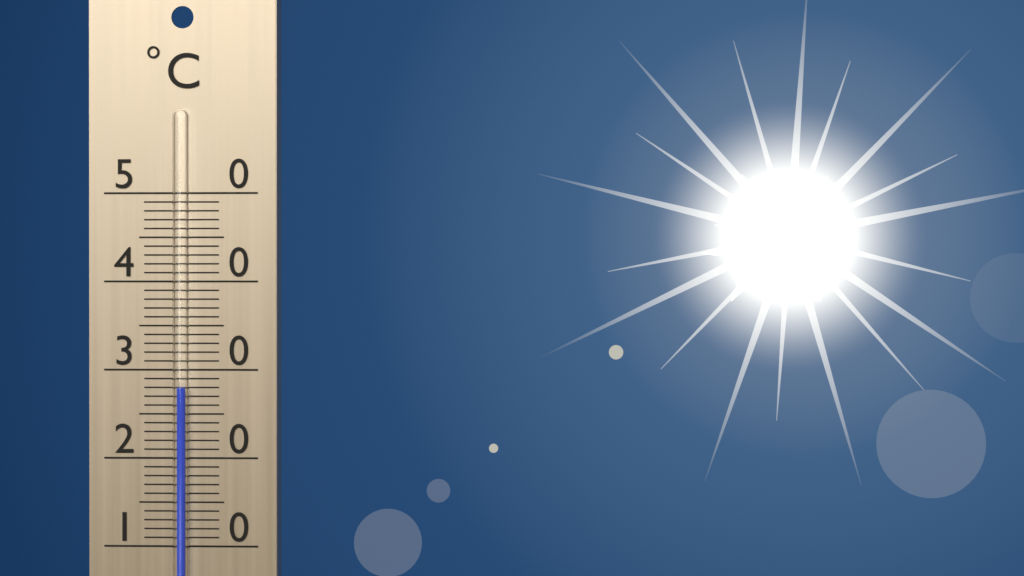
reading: 28 °C
